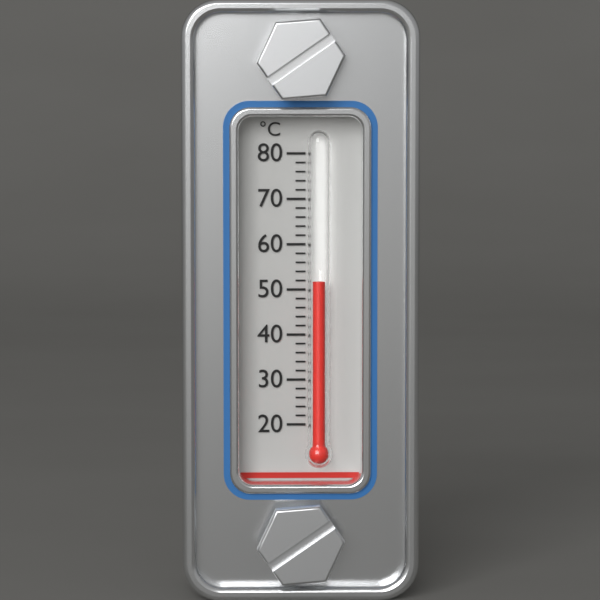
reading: 52 °C
